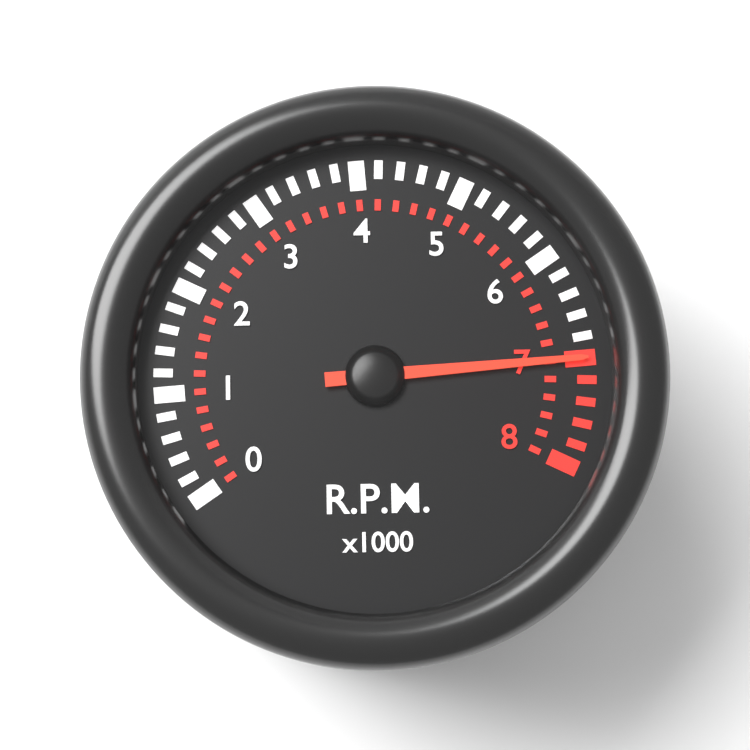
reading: 7.0 x1000 RPM
